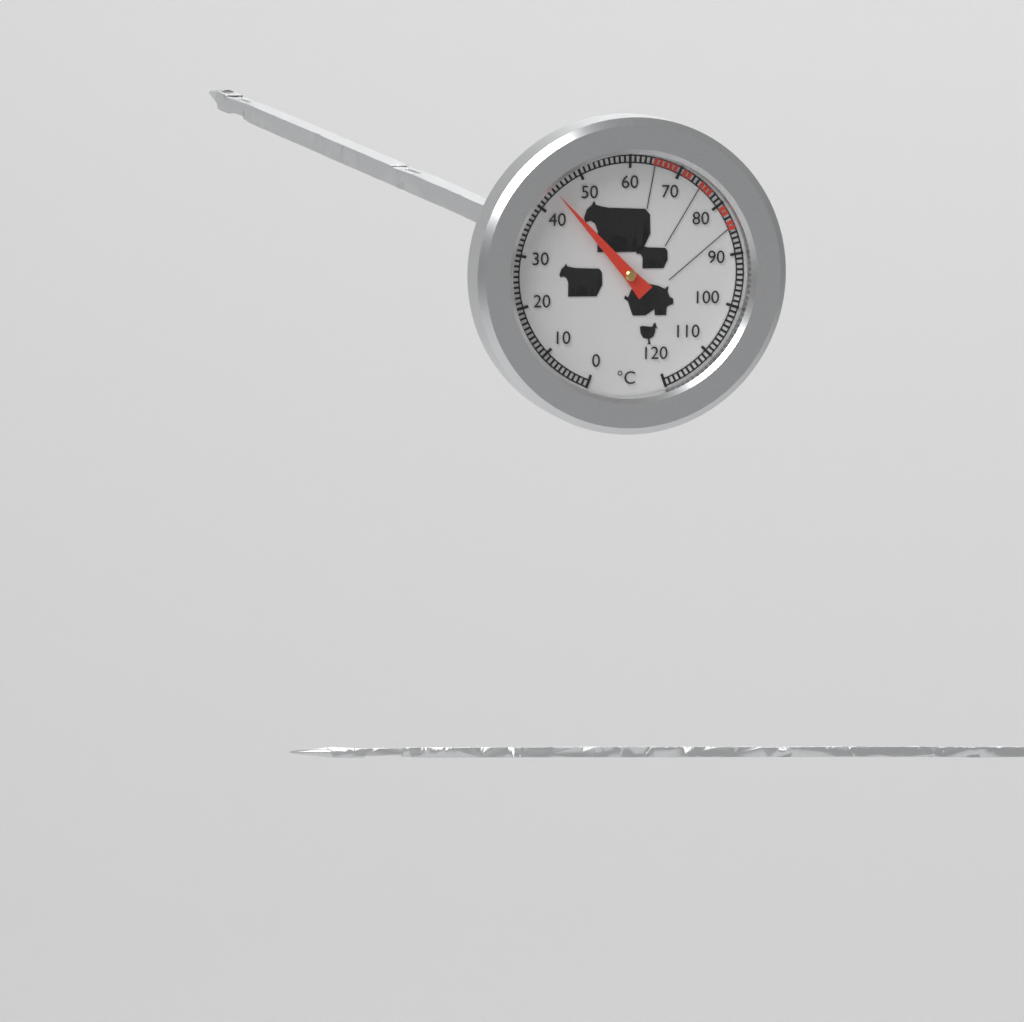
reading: 44 °C
